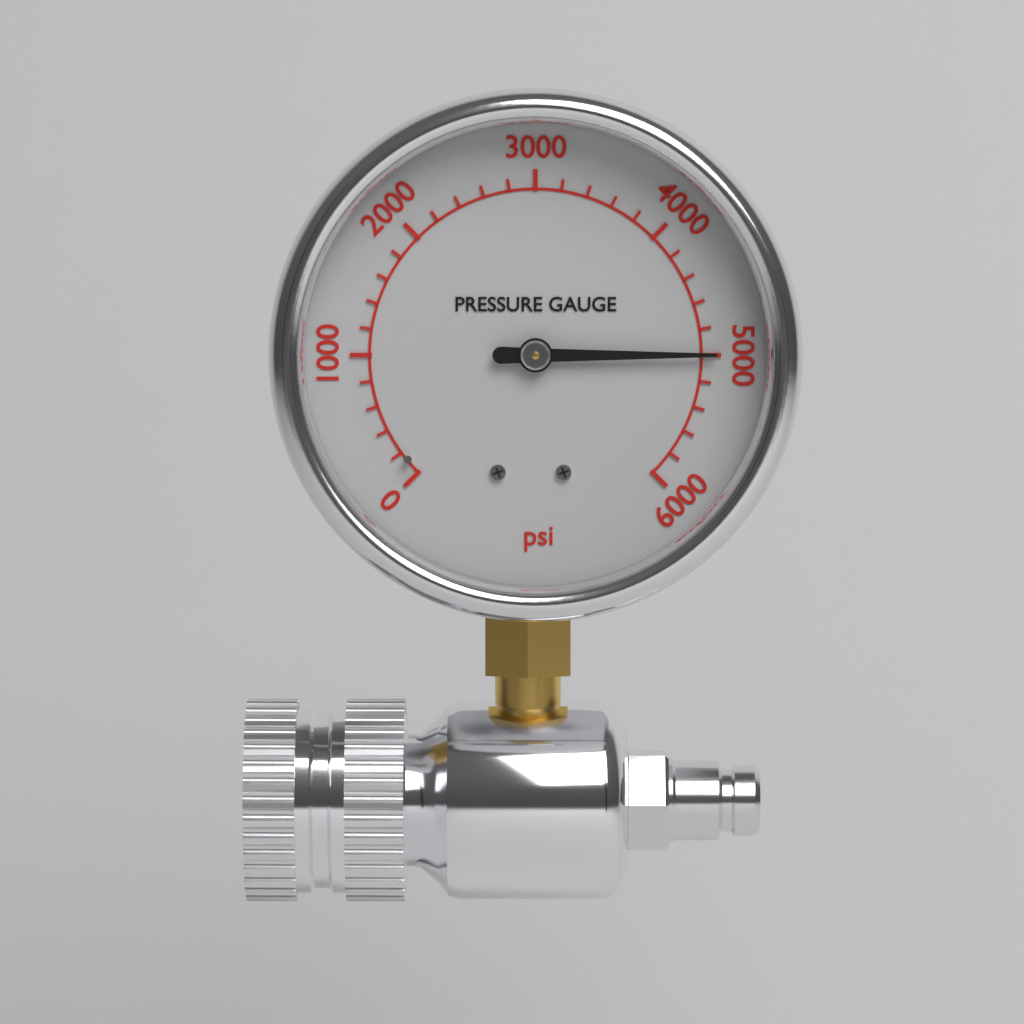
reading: 5000 psi
